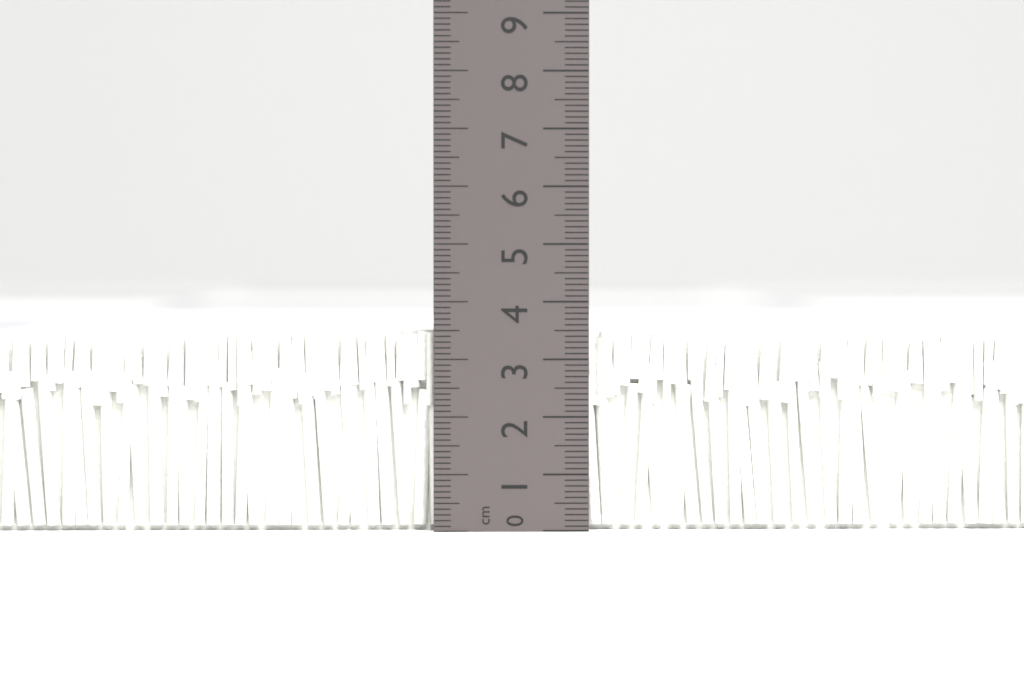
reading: 3.5 cm
